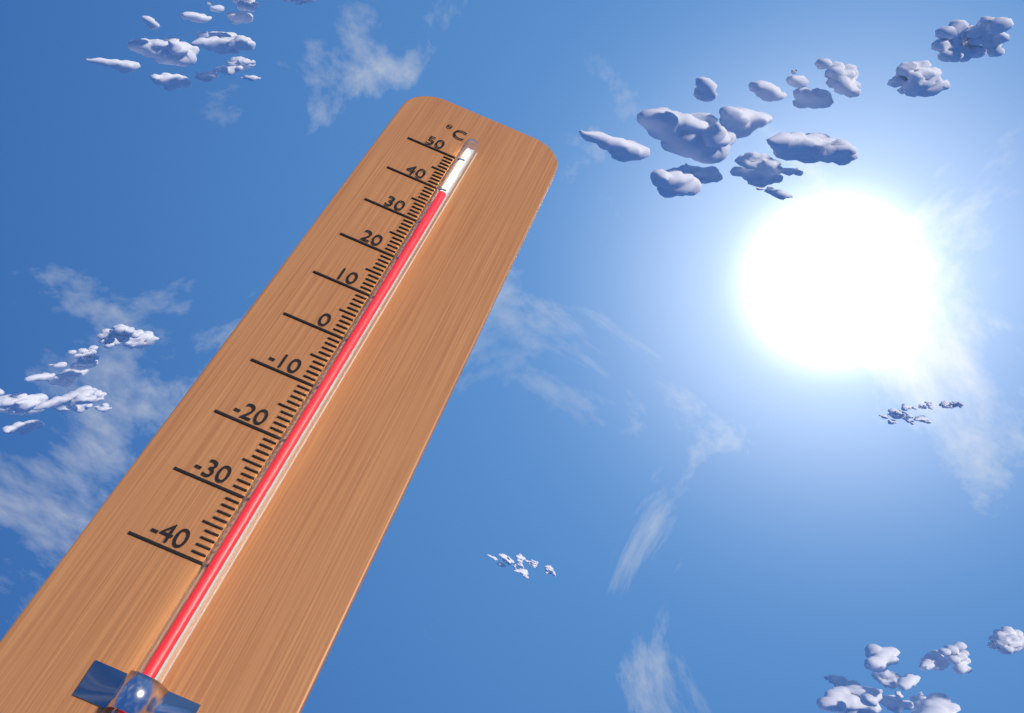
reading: 37 °C
